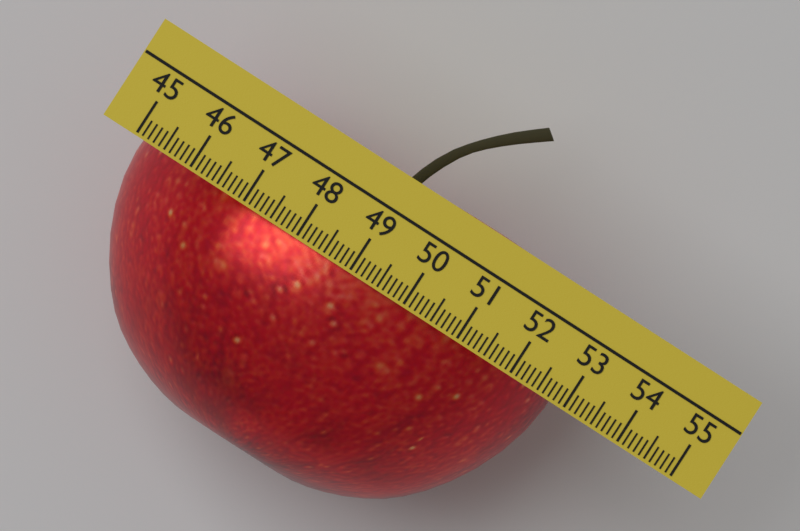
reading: 52.8 (no unit)
